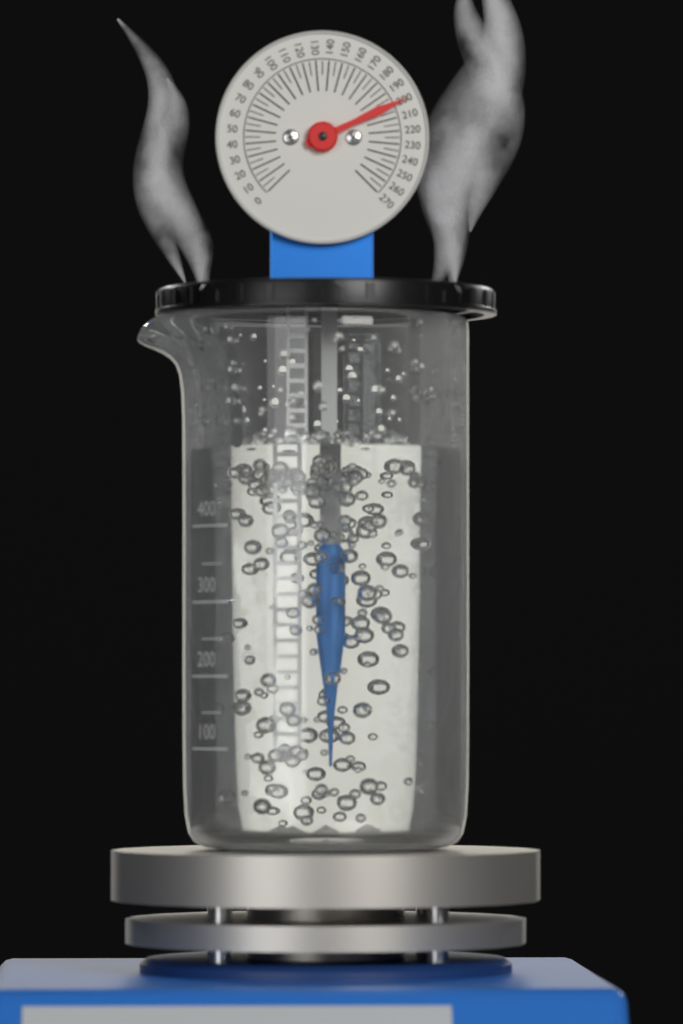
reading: 200 (no unit)
